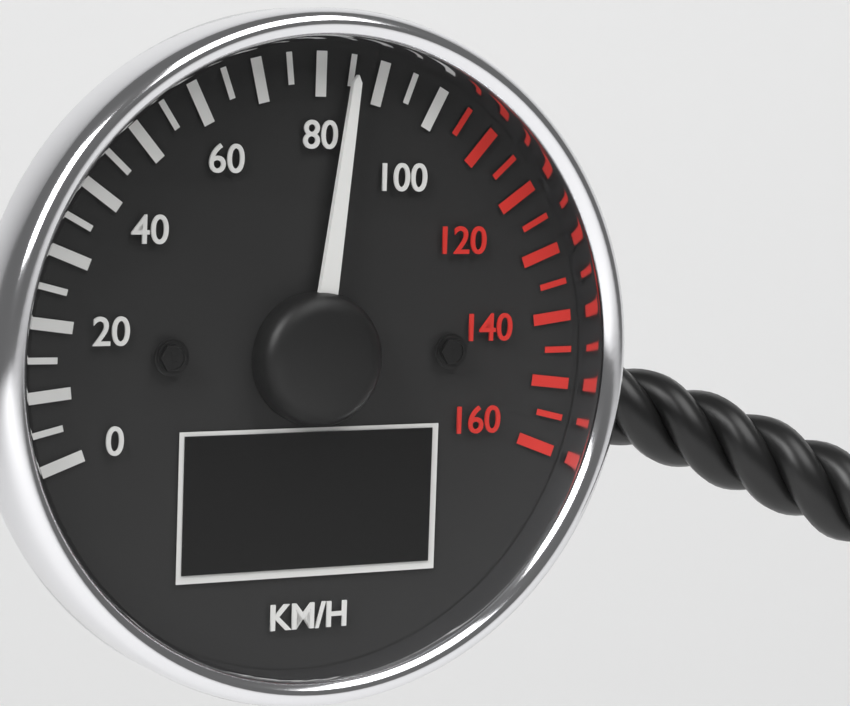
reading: 85 km/h
